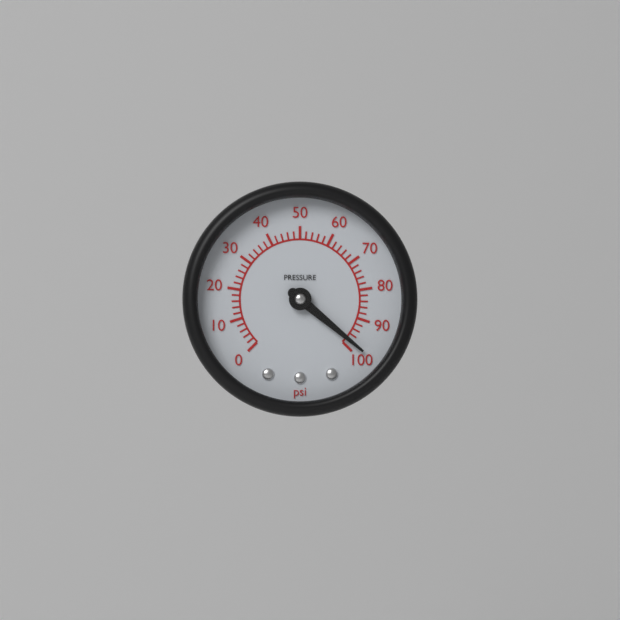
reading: 98 psi
